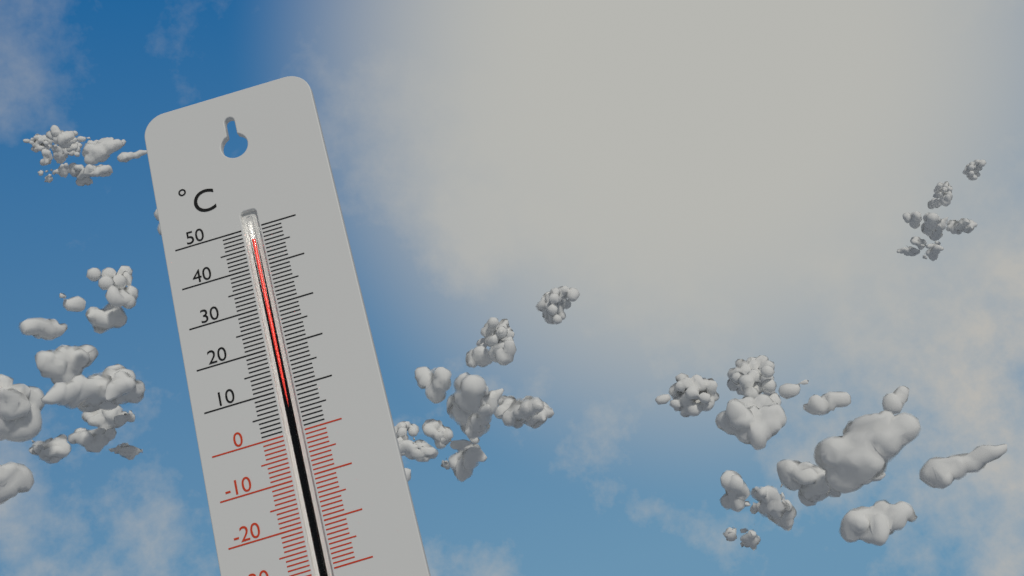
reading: 47 °C
